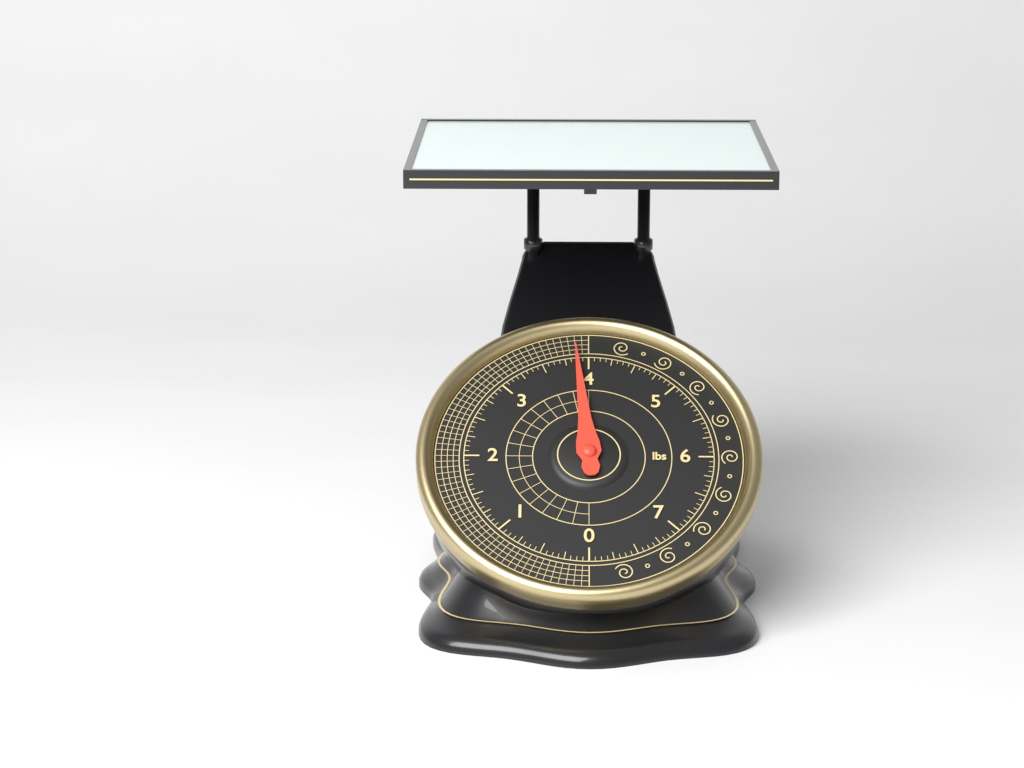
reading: 3.8750 lbs
